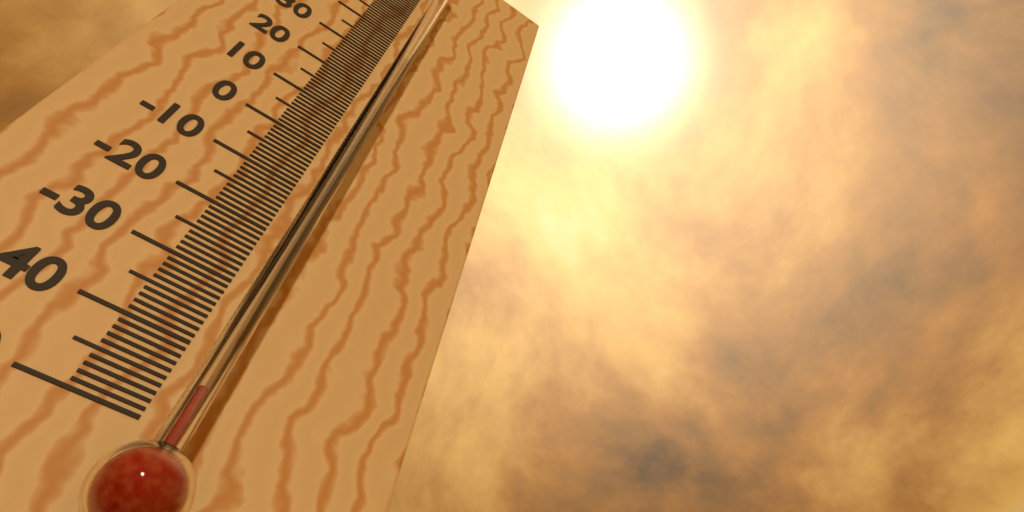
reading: -47 °C
